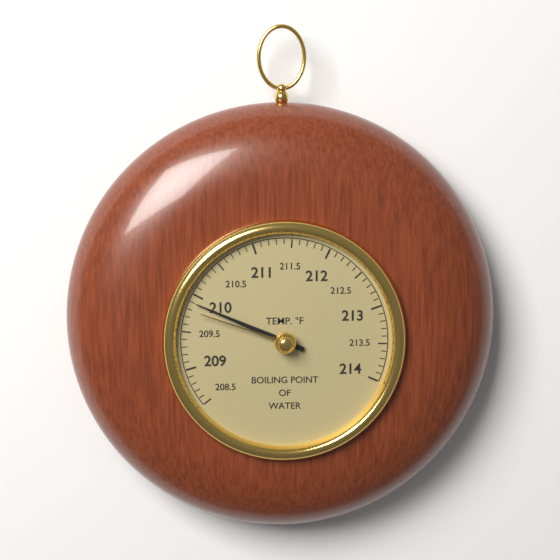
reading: 209.9 °F
